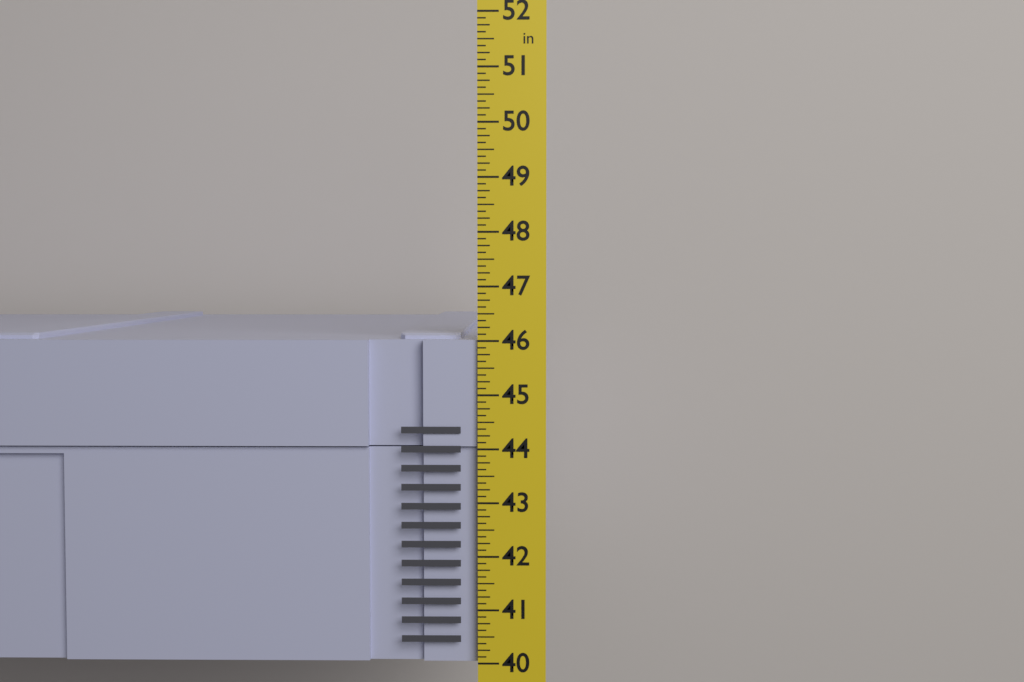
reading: 46.125 in
